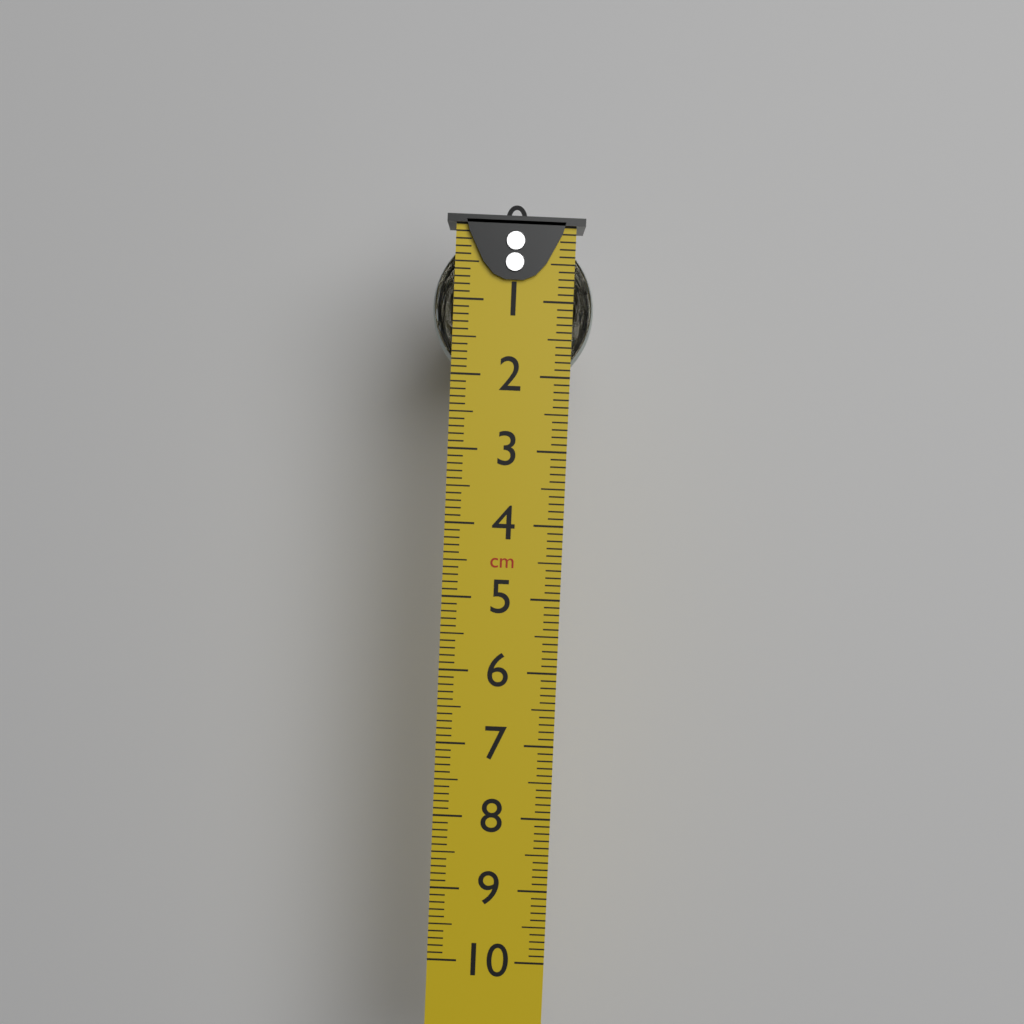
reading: 2.2 cm
